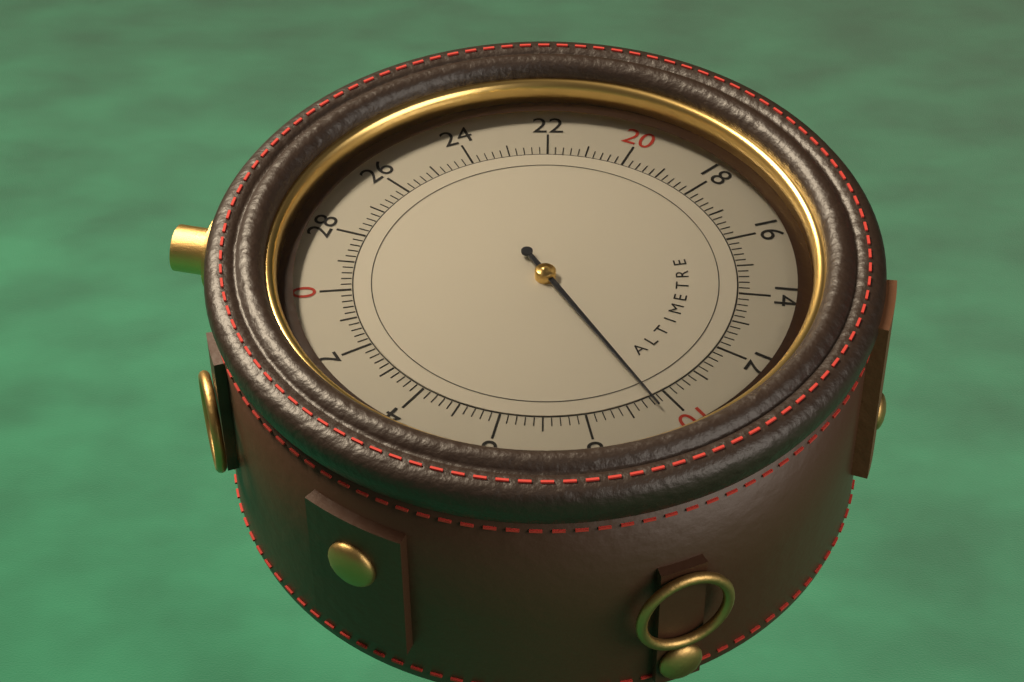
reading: 9.6 (no unit)
